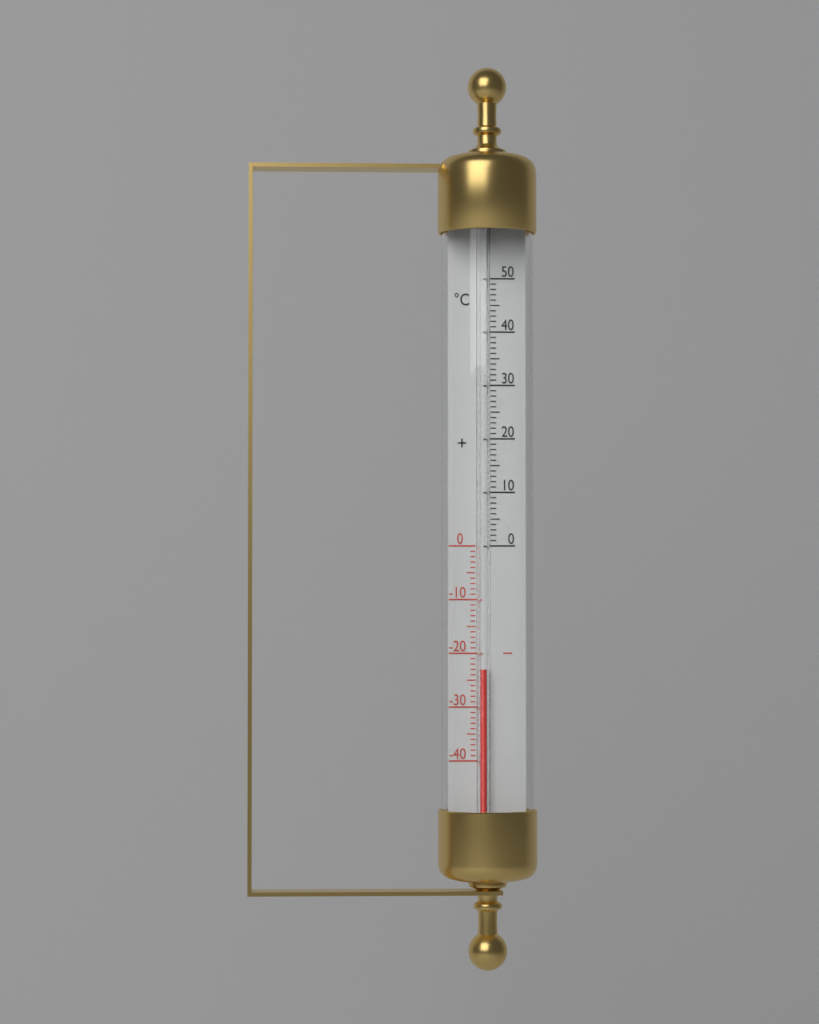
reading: -23 °C
